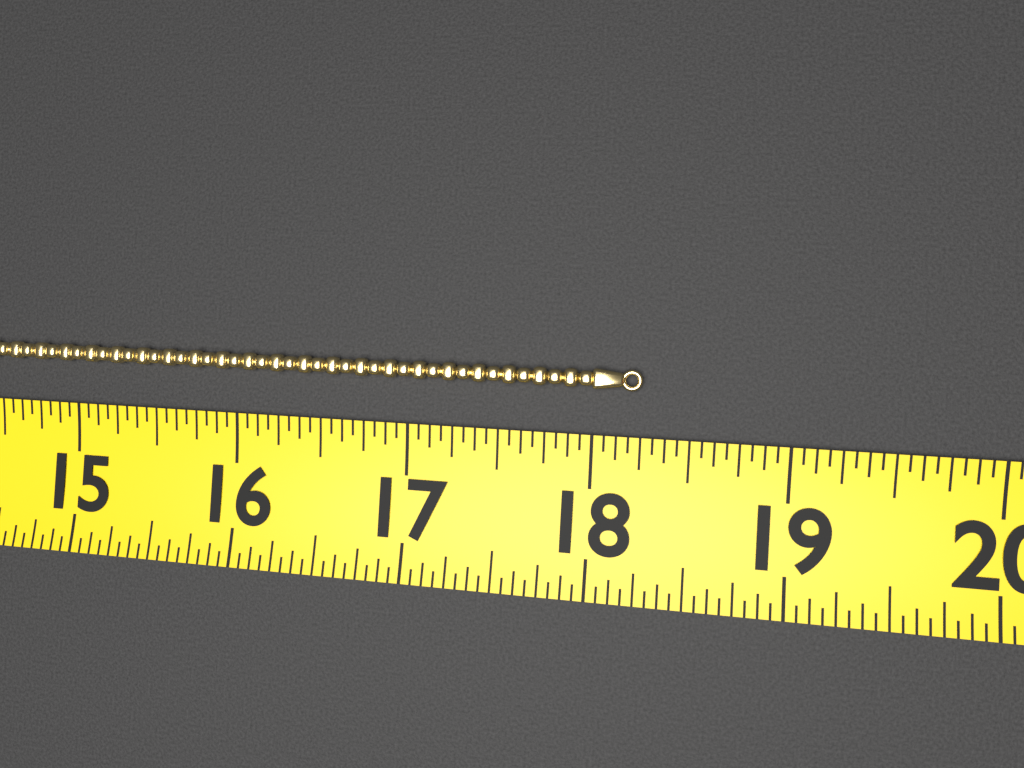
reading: 18.2500 (no unit)
